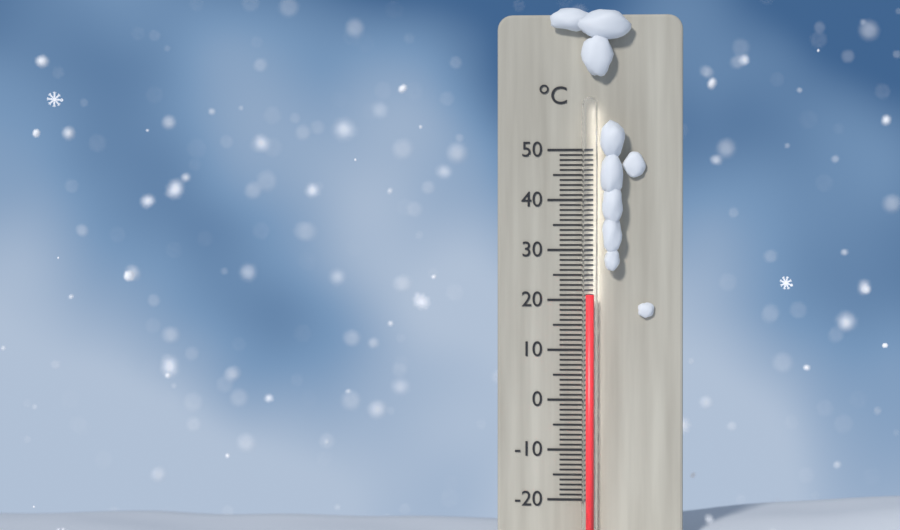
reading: 21 °C
